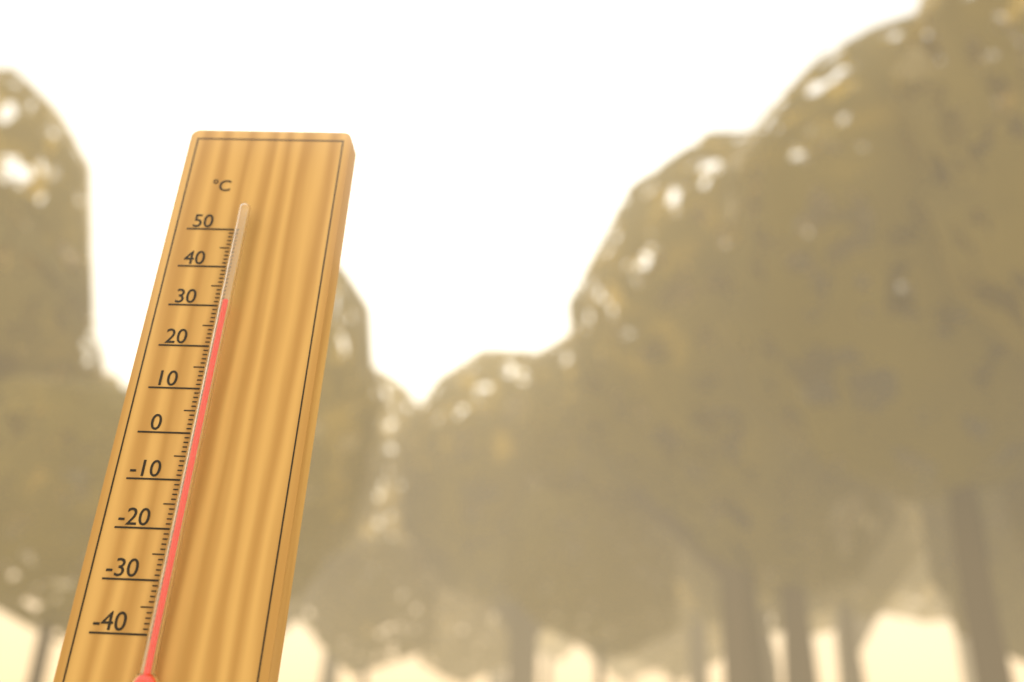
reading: 30 °C
